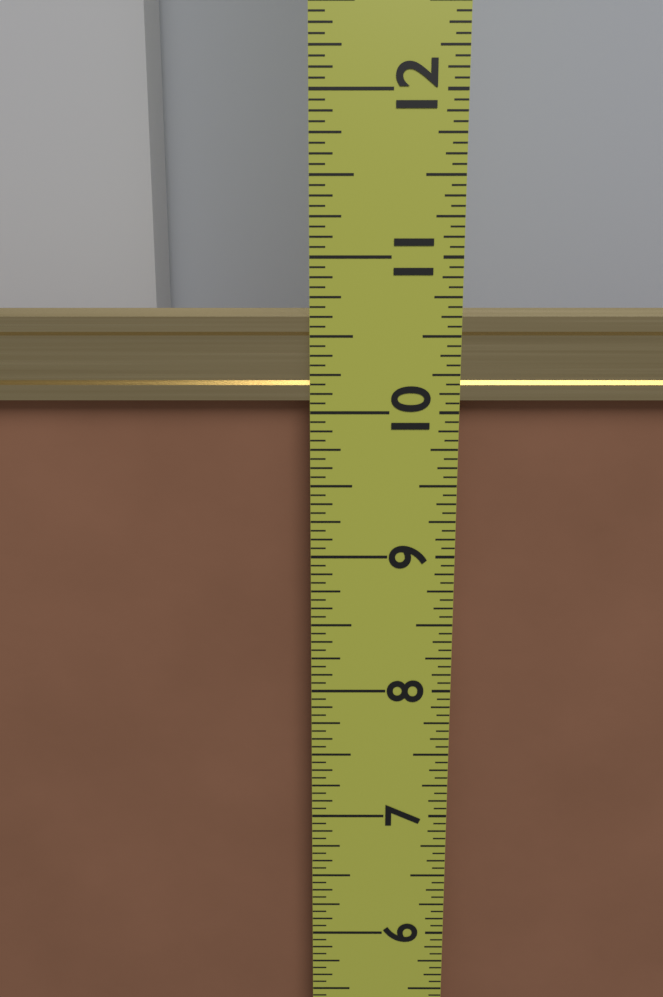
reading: 10.6875 in
